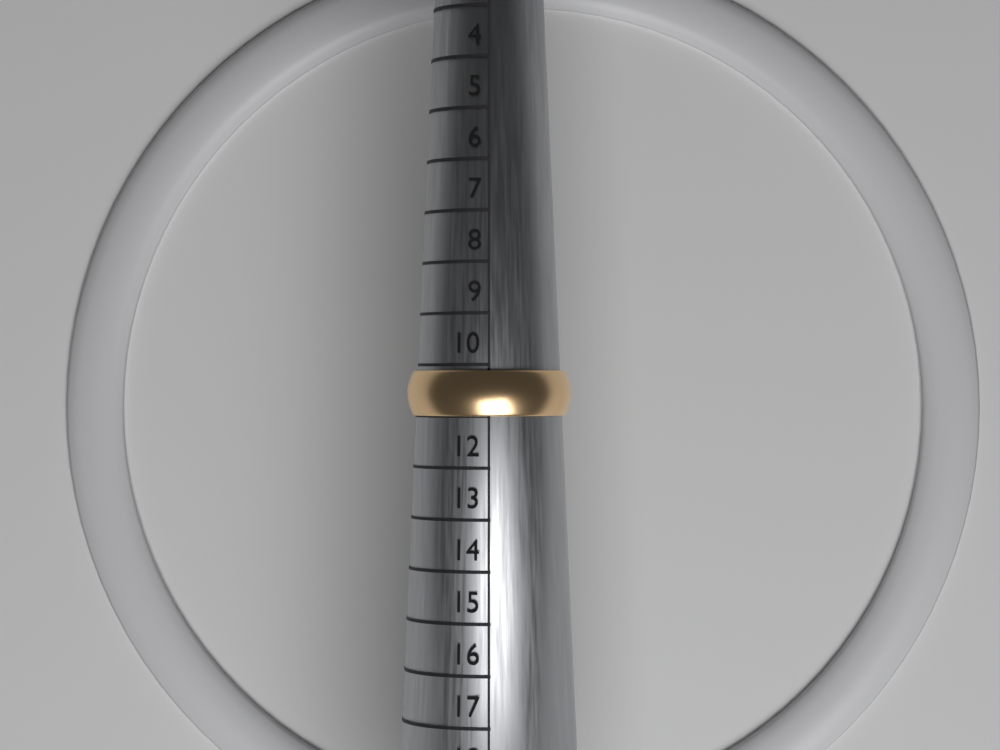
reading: 11 (no unit)
